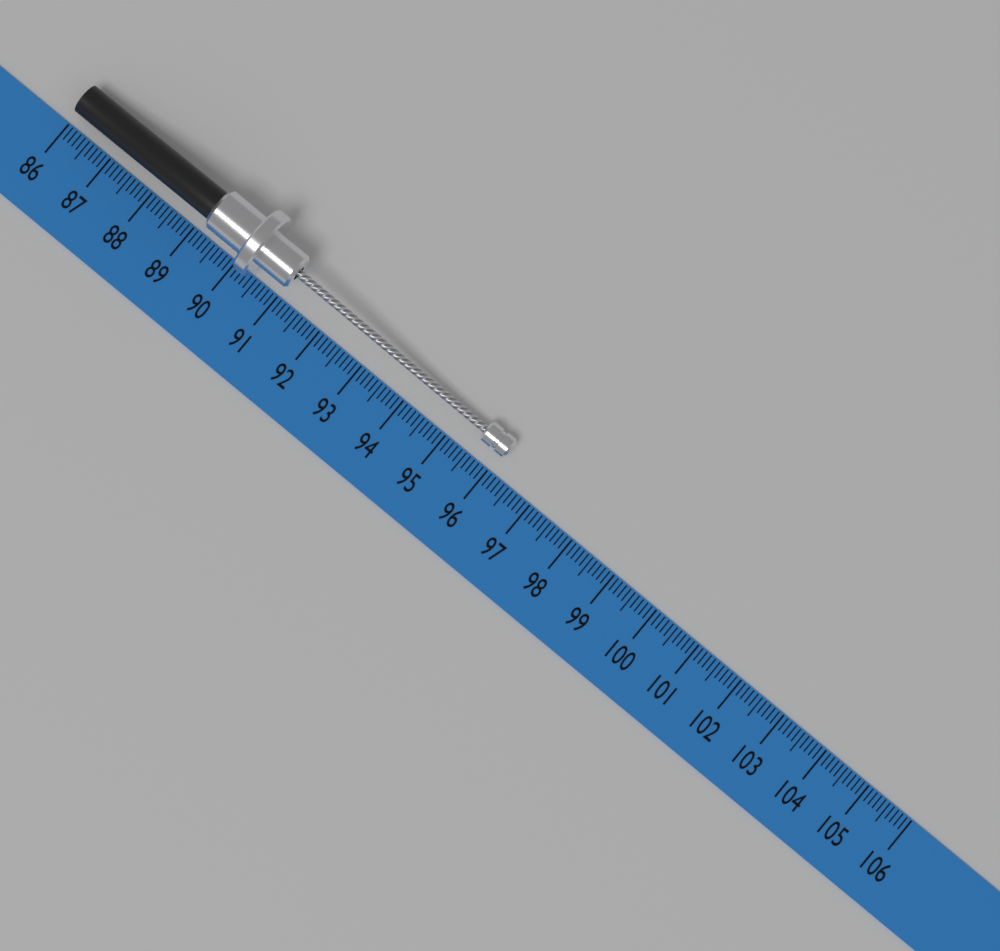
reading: 96.1 (no unit)
